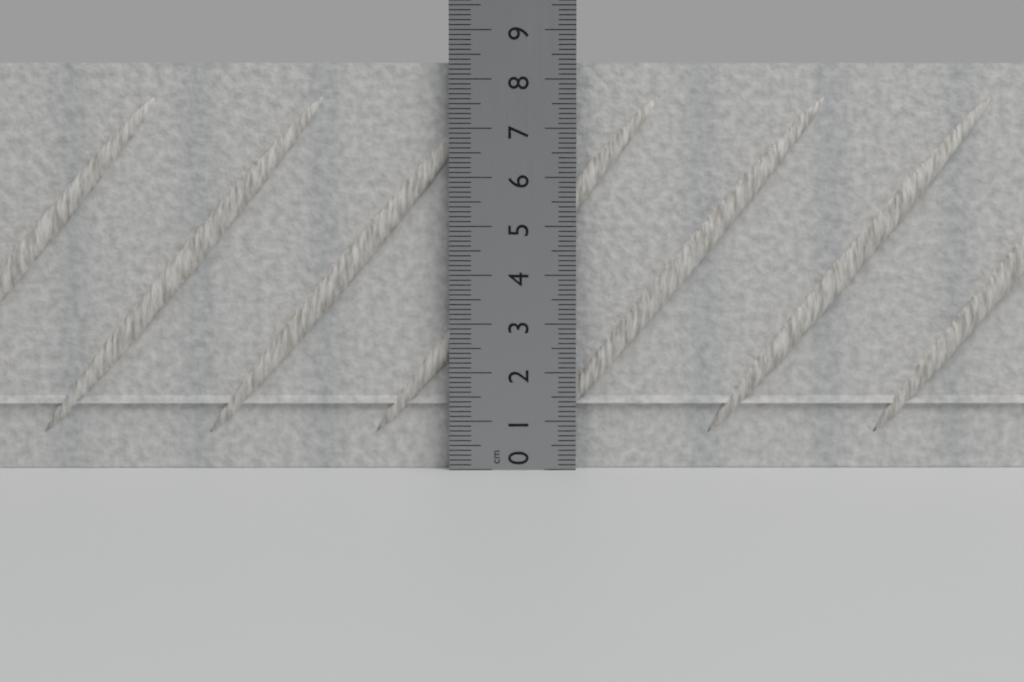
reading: 8.4 cm
